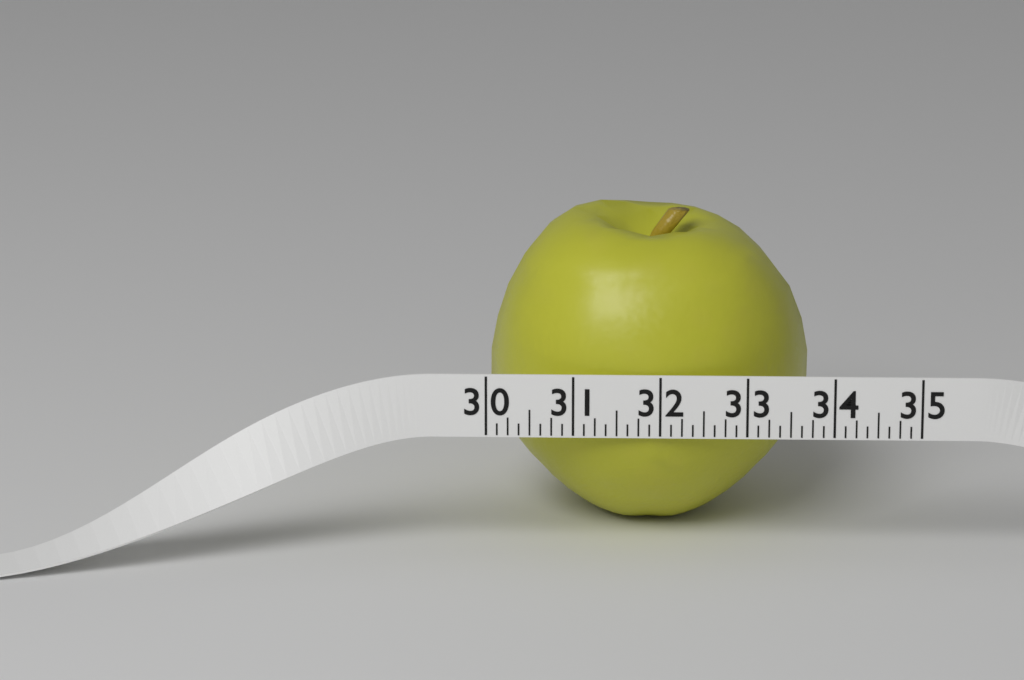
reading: 33.750 (no unit)
